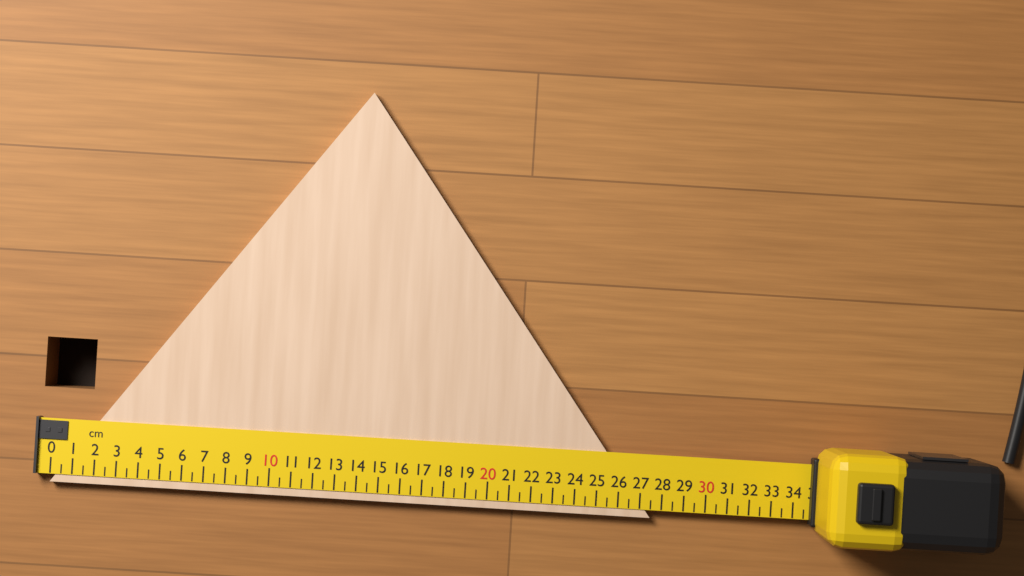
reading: 27.5 cm
